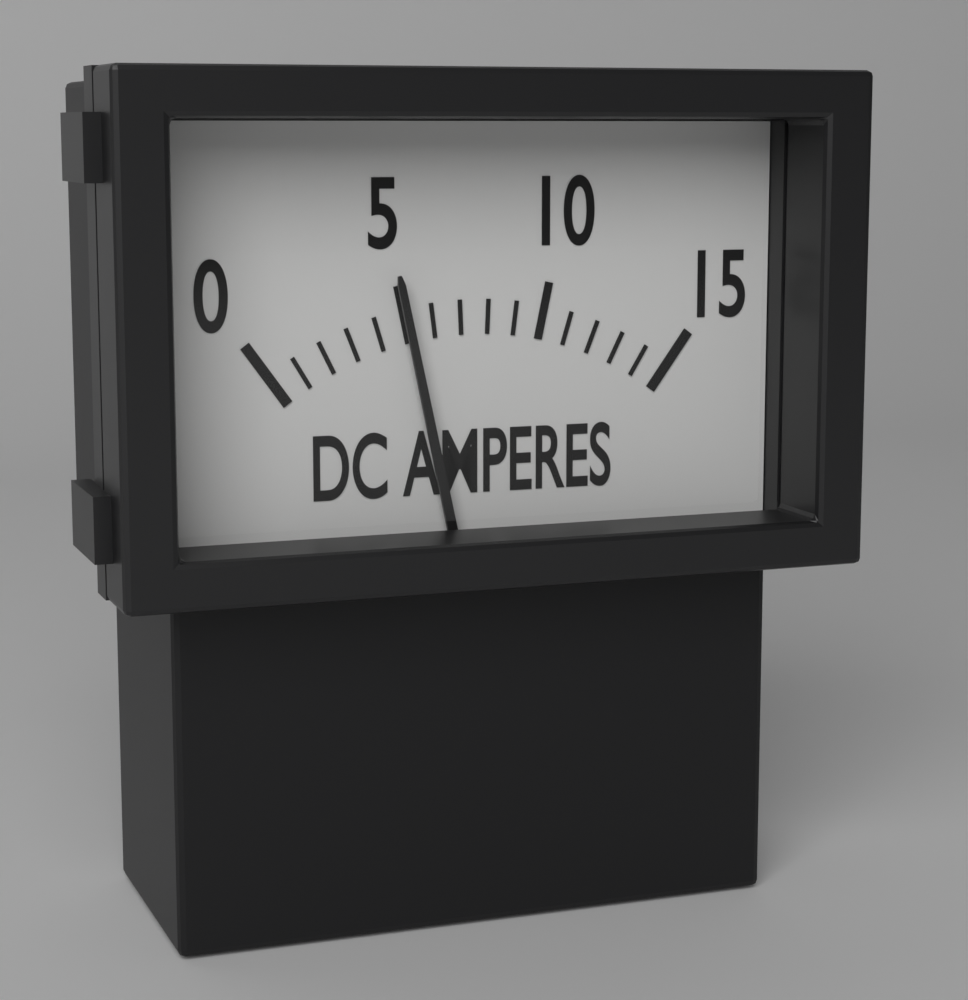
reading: 5 A
